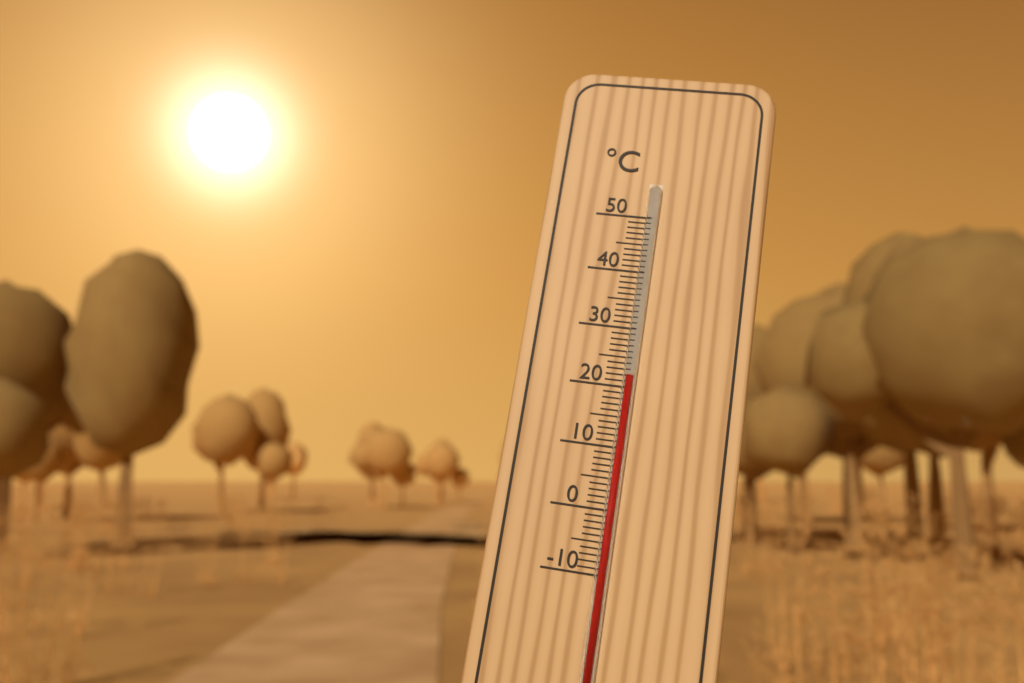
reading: 22 °C
